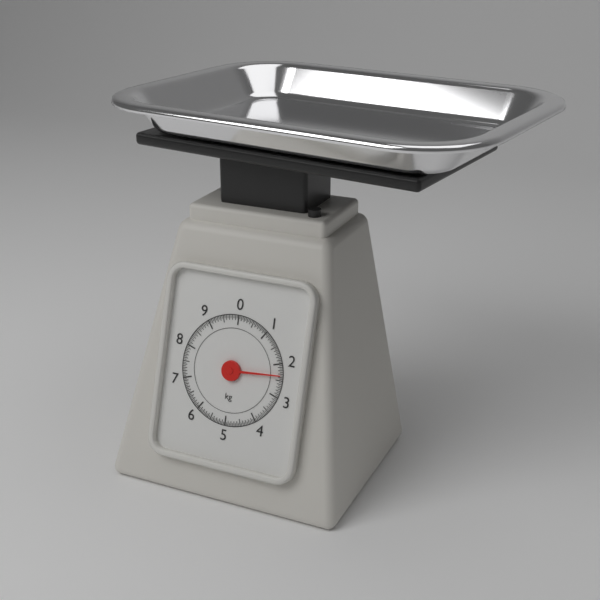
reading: 2.35 kg
